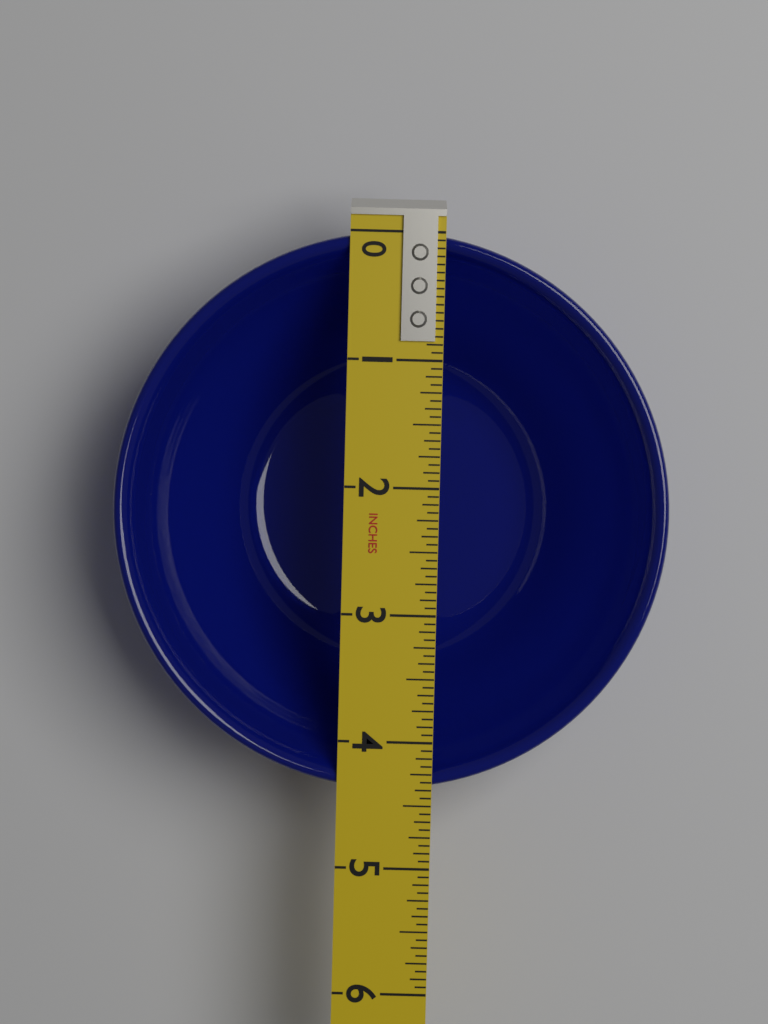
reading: 4.3750 in
